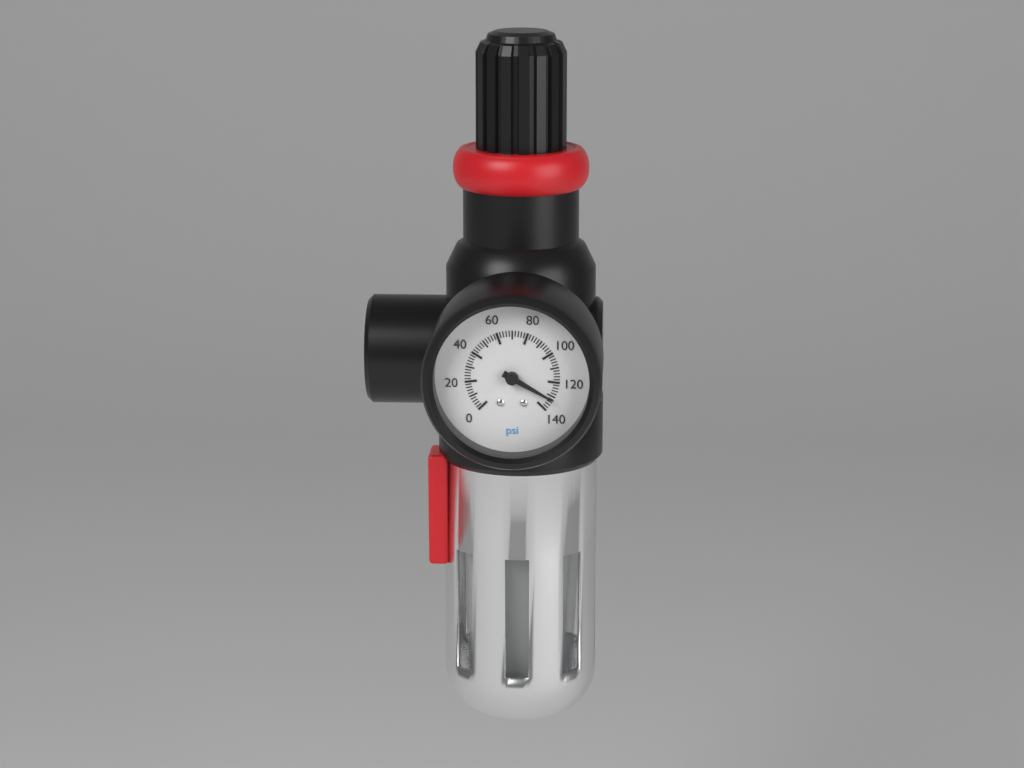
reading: 132 psi
